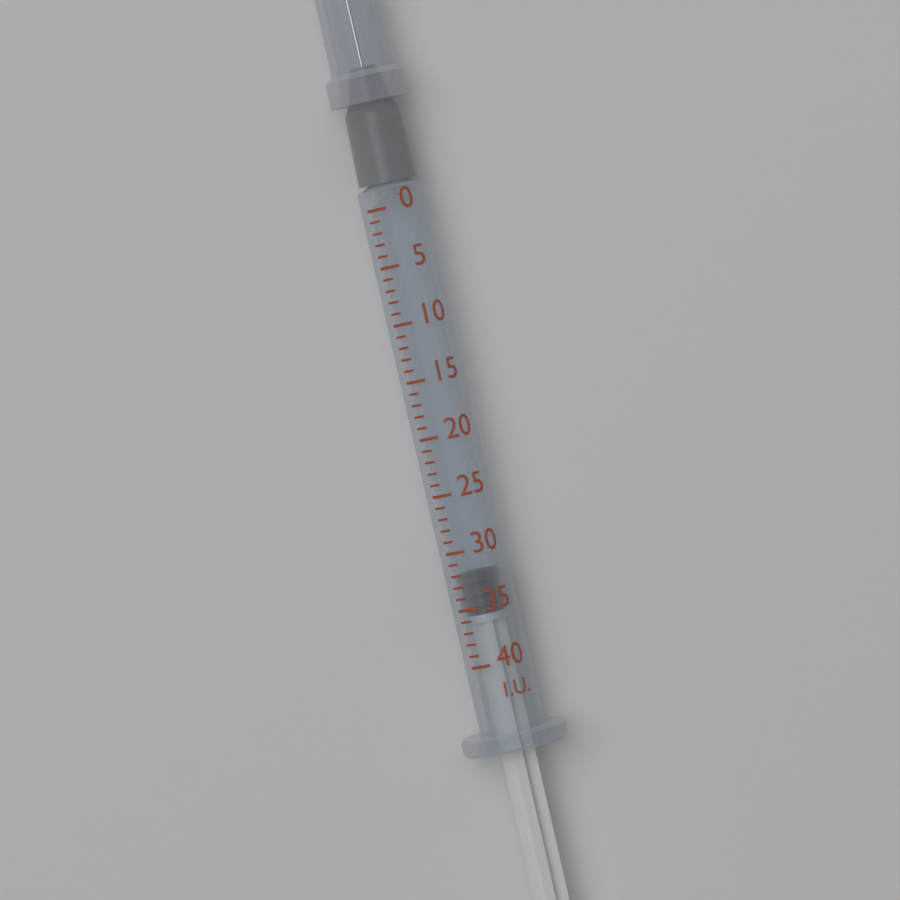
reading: 32 I.U.
